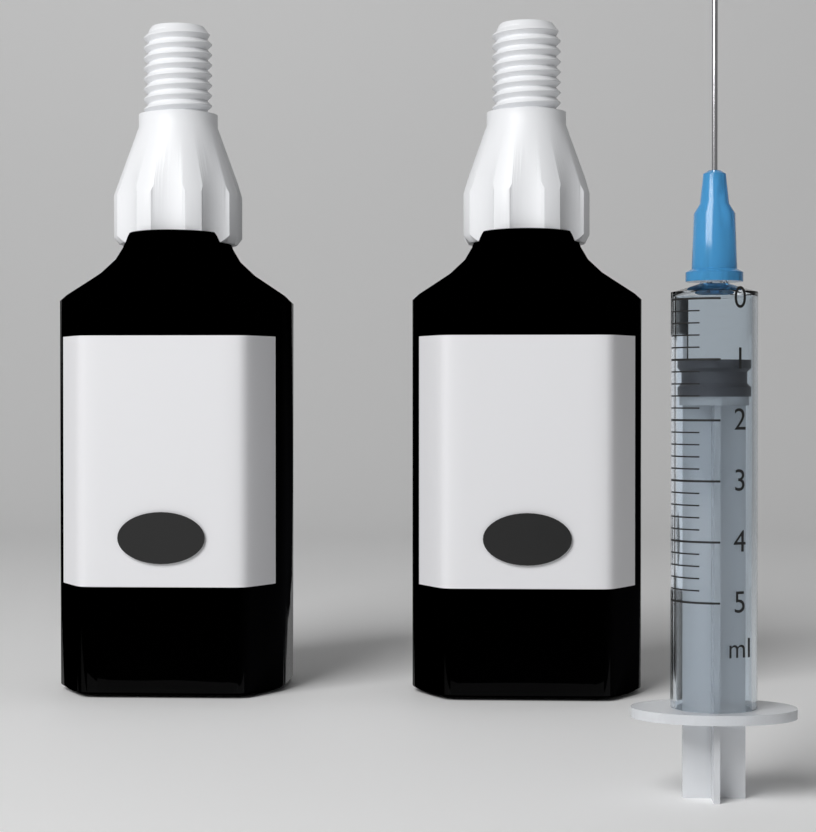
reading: 1.0 ml
